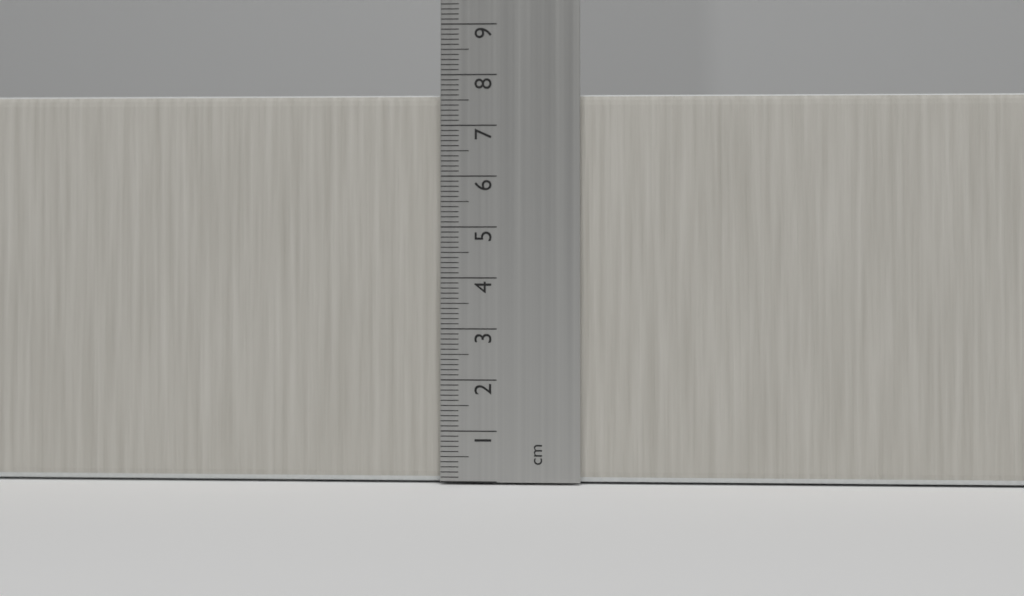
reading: 7.6 cm
